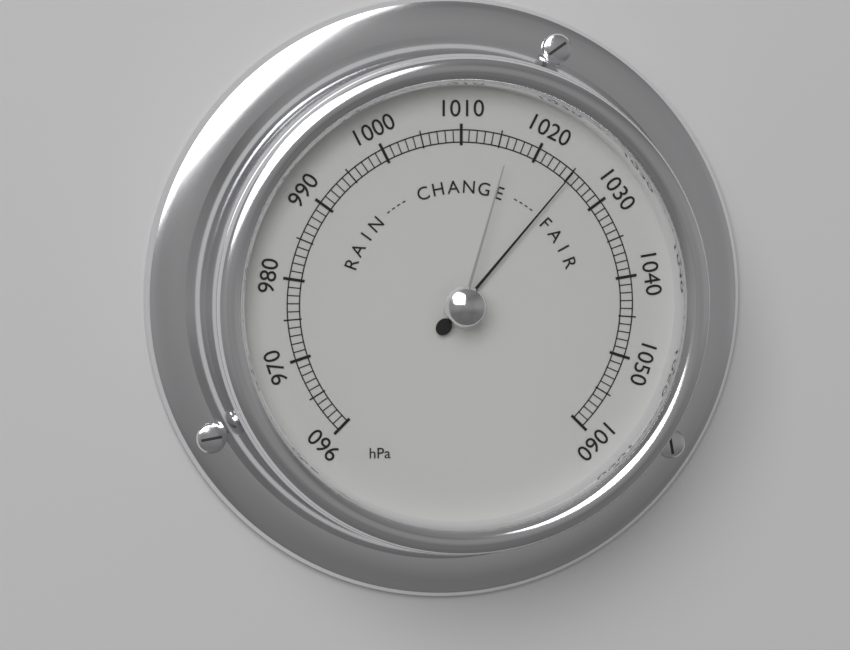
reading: 1025 hPa
